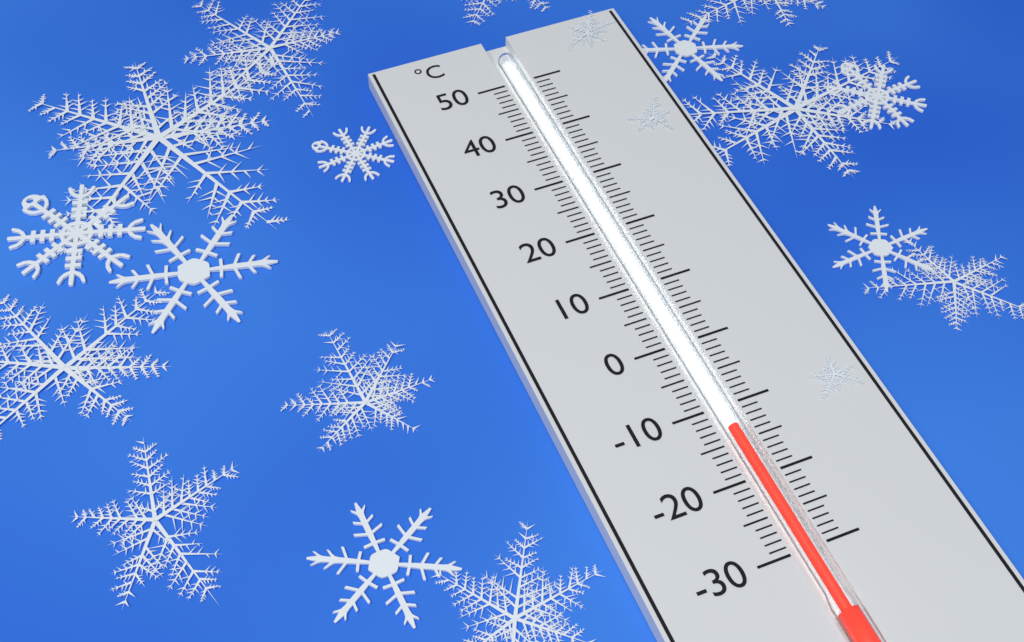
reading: -13 °C
